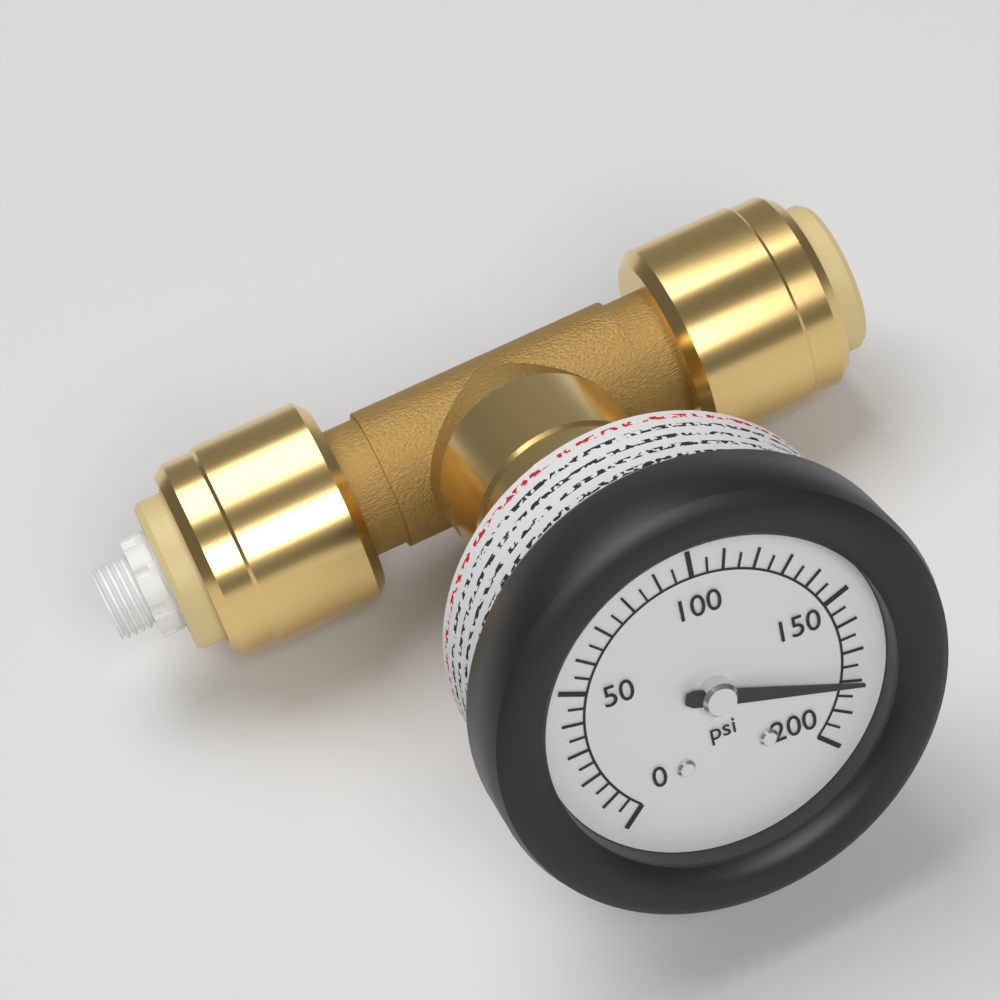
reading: 180 psi
